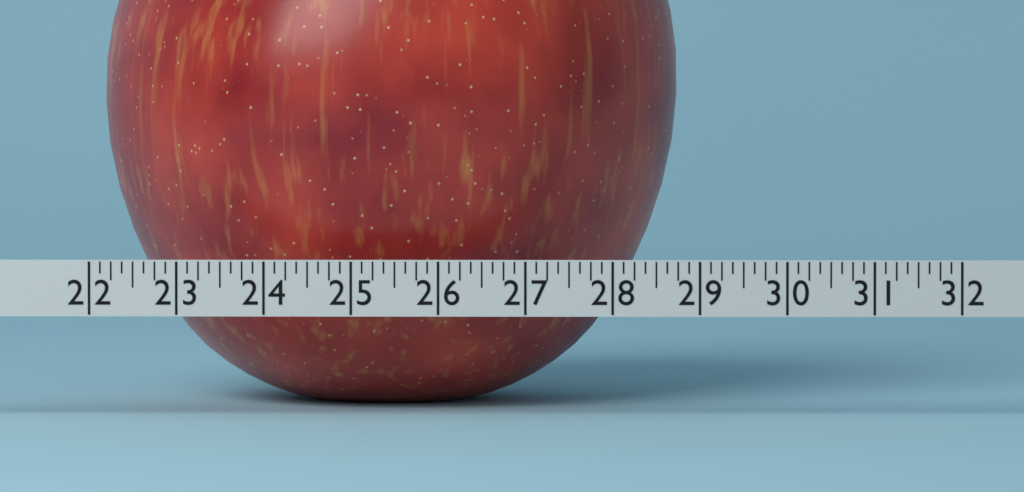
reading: 28.750 (no unit)
